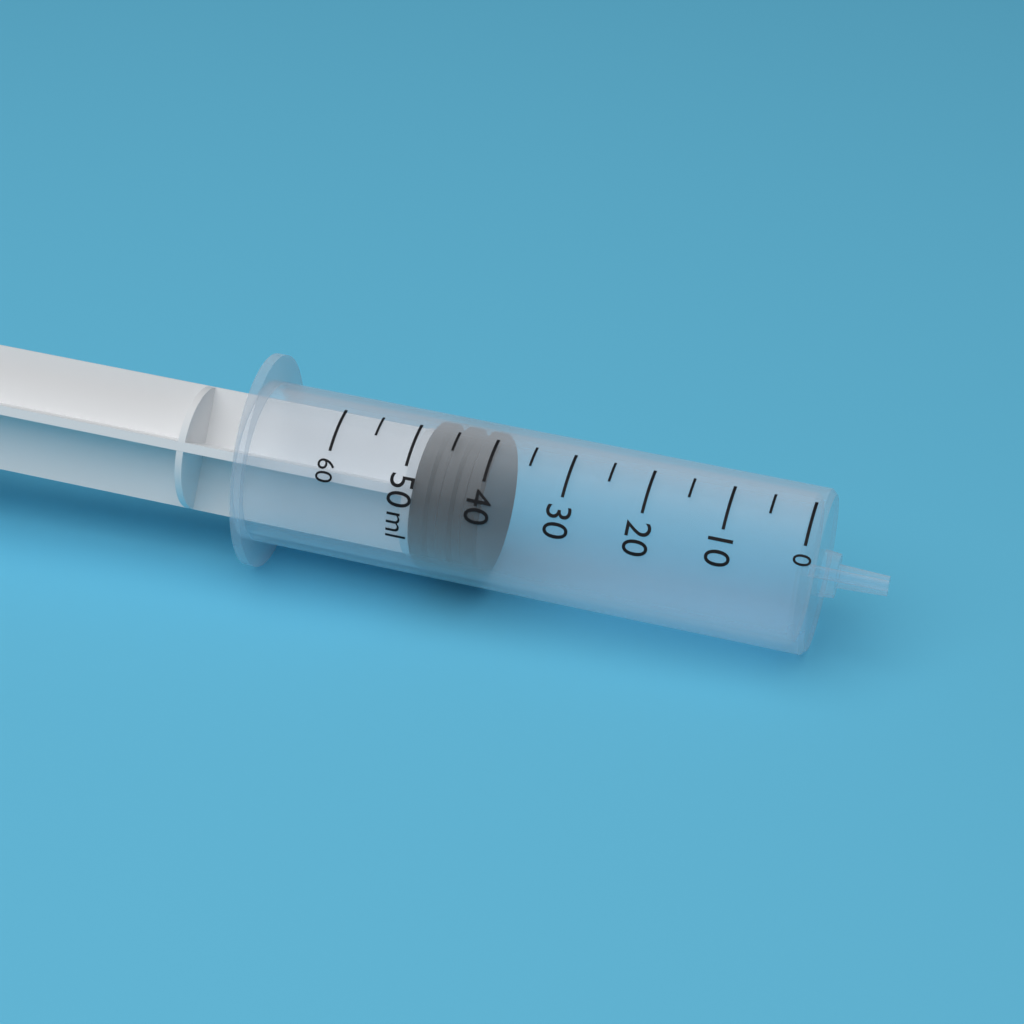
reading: 40 ml
